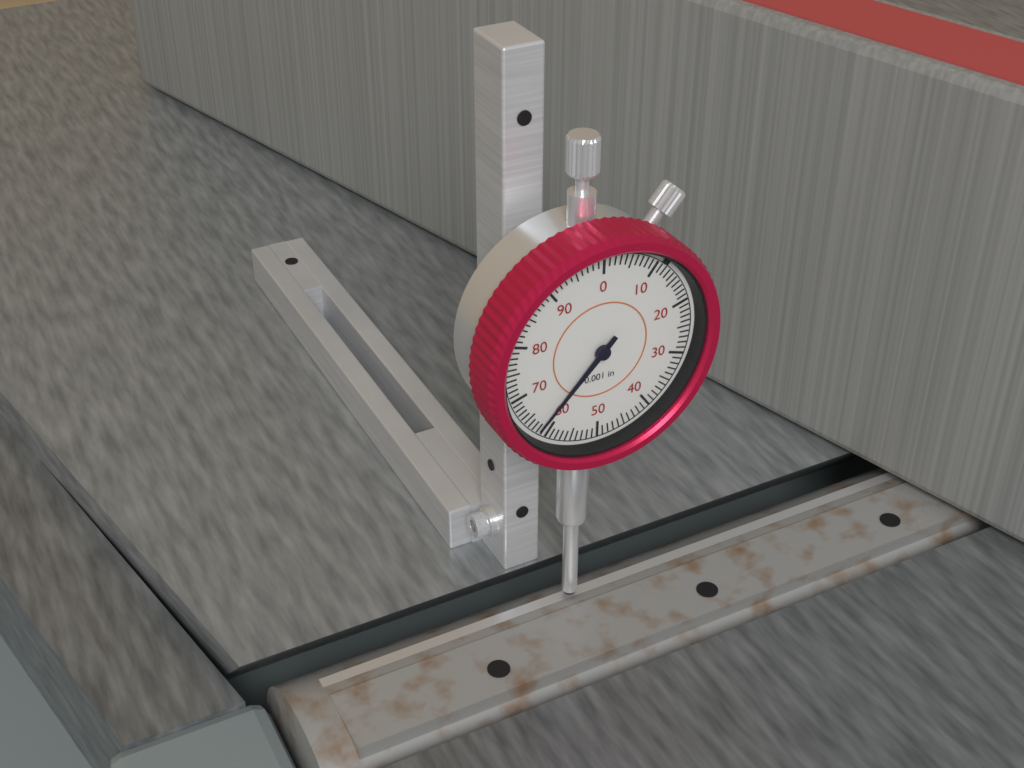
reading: 0.062 in
